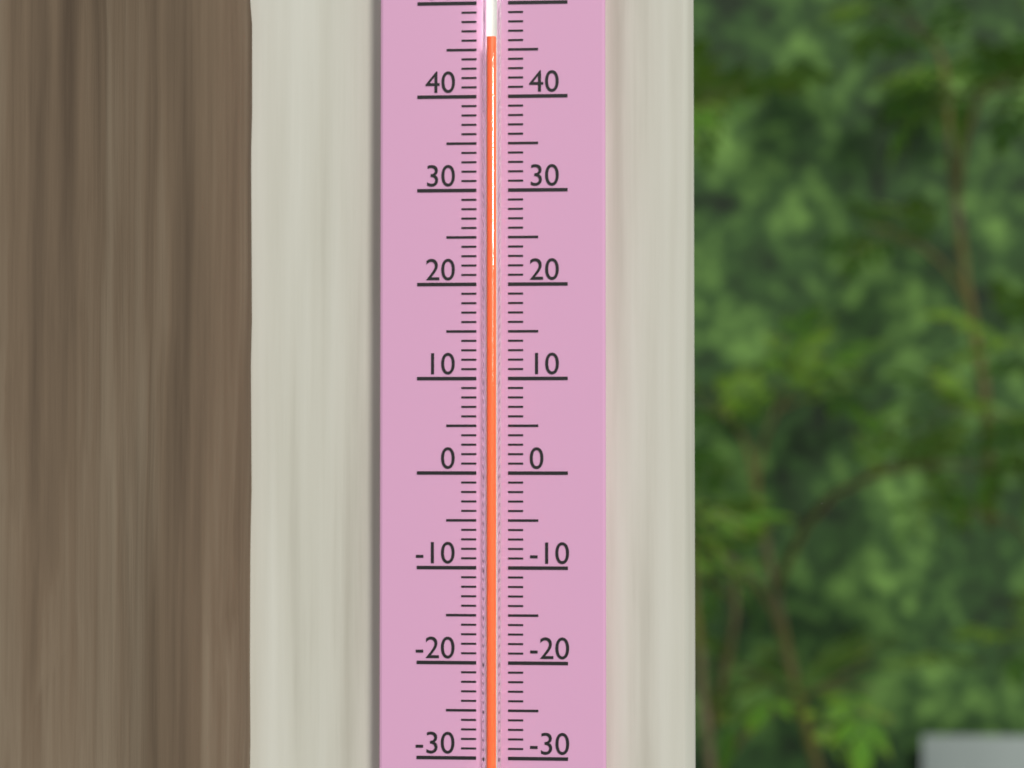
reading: 46 (no unit)
